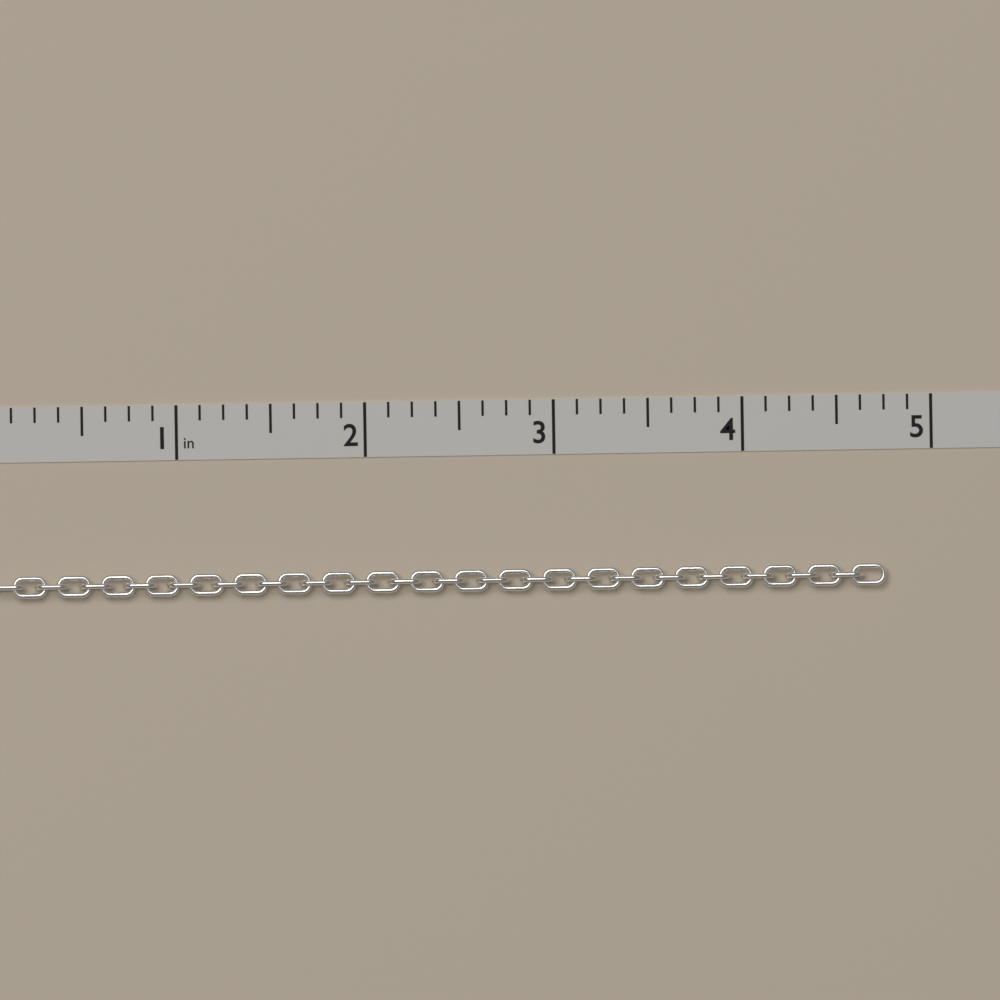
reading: 4.750 in
